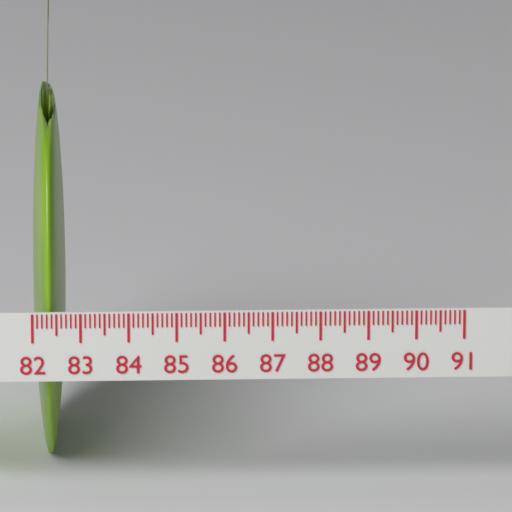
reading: 82.7 (no unit)
